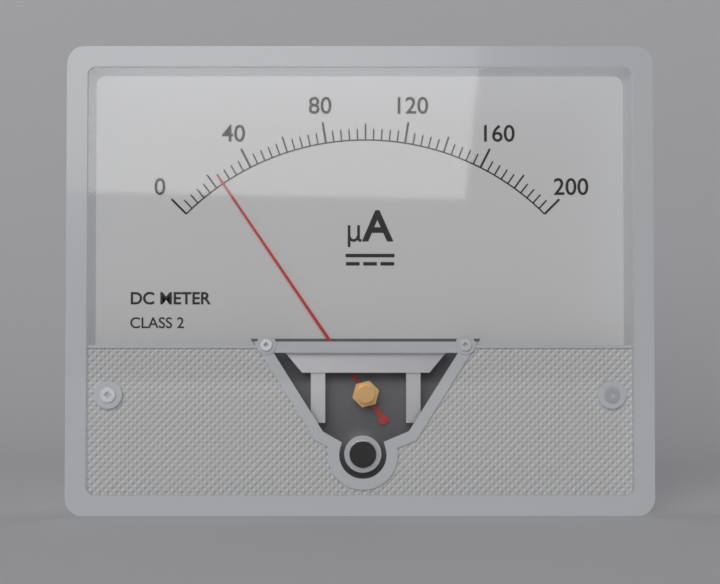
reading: 24 µA
